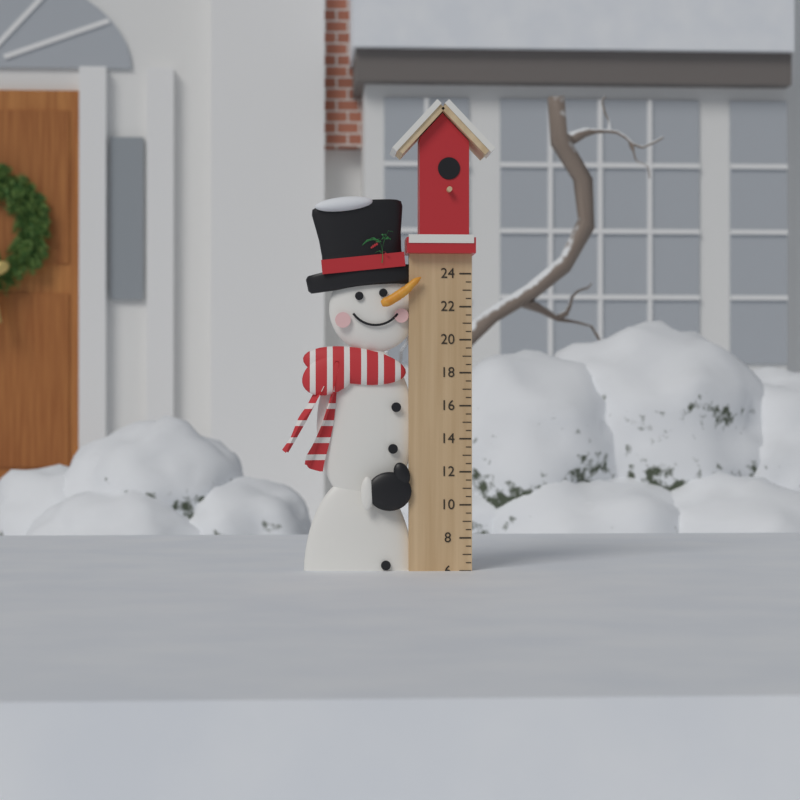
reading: 6.0 (no unit)
